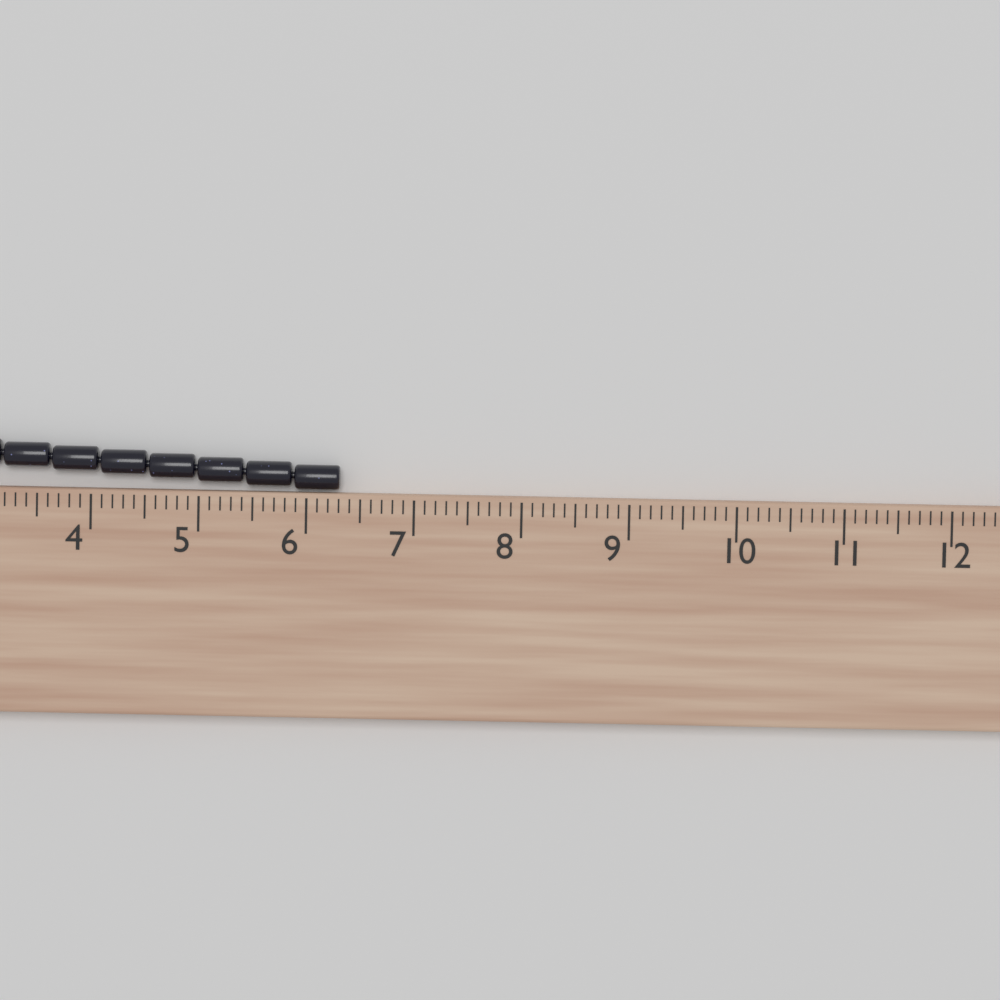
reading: 6.3 cm
